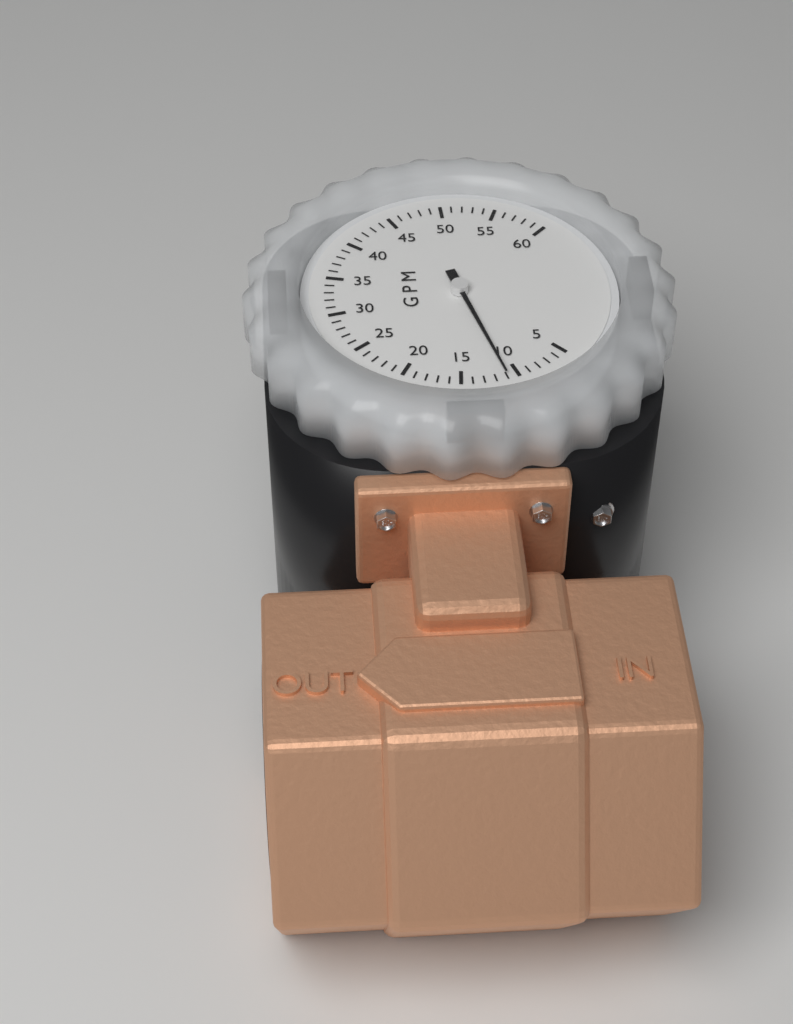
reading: 11 GPM
